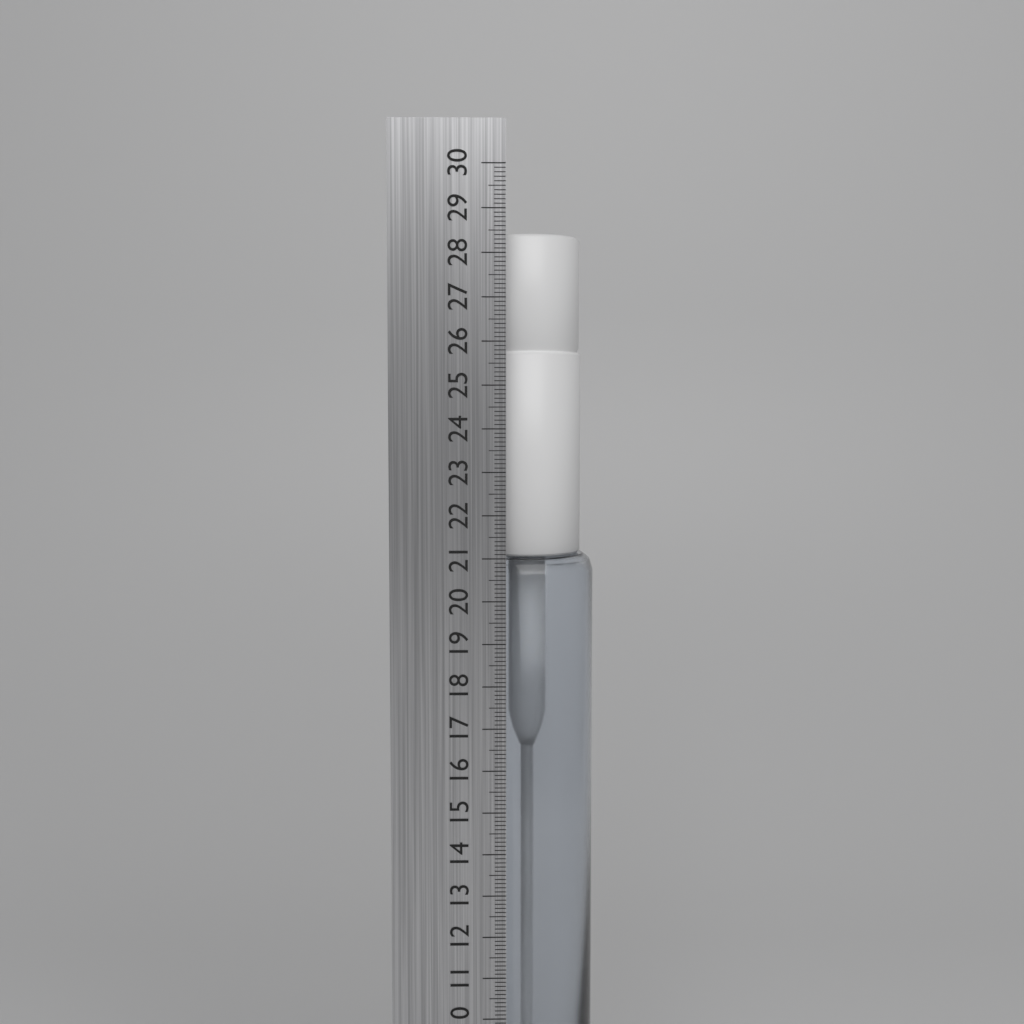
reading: 28.5 cm
